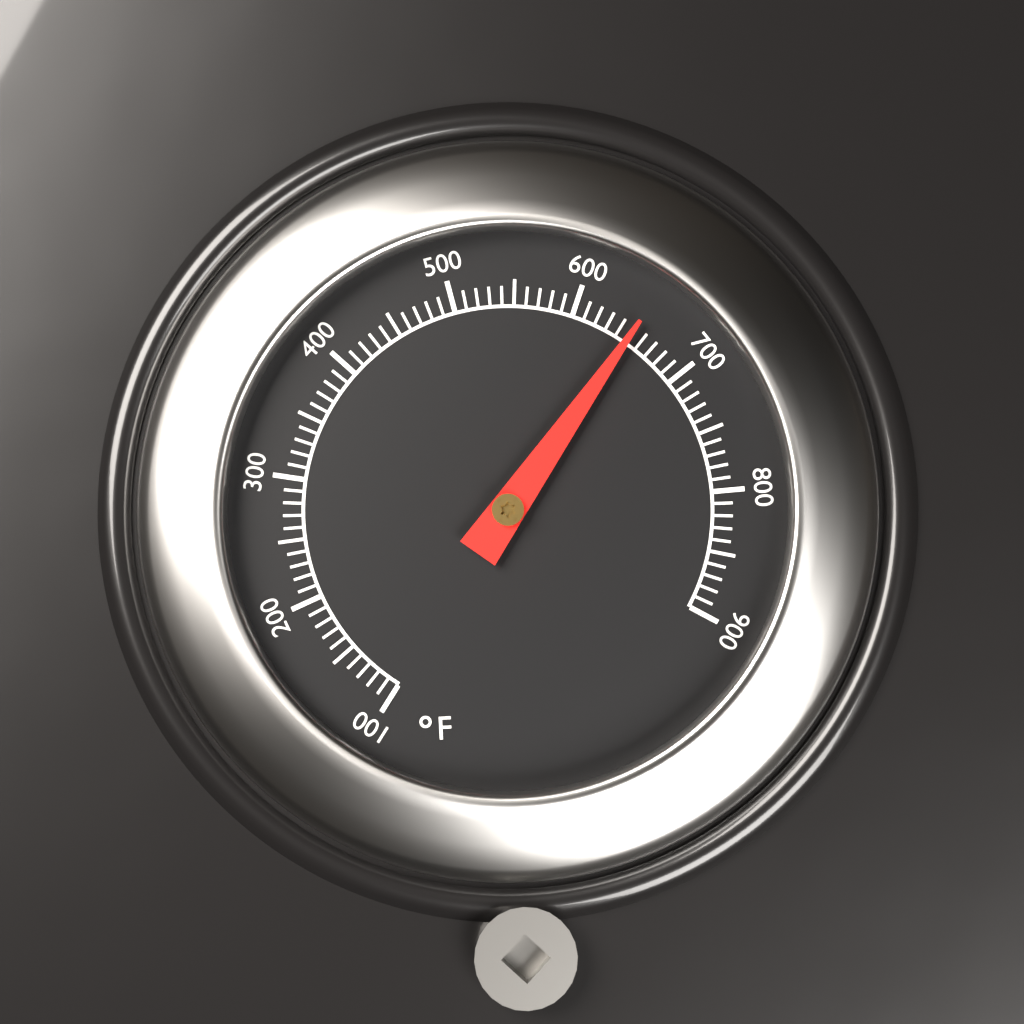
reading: 650 °F
